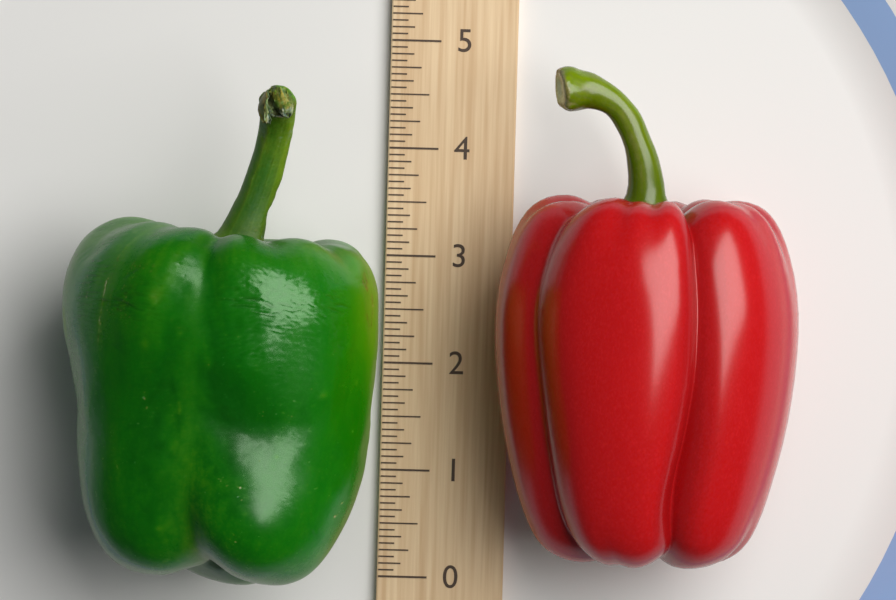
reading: 4.5000 (no unit)
